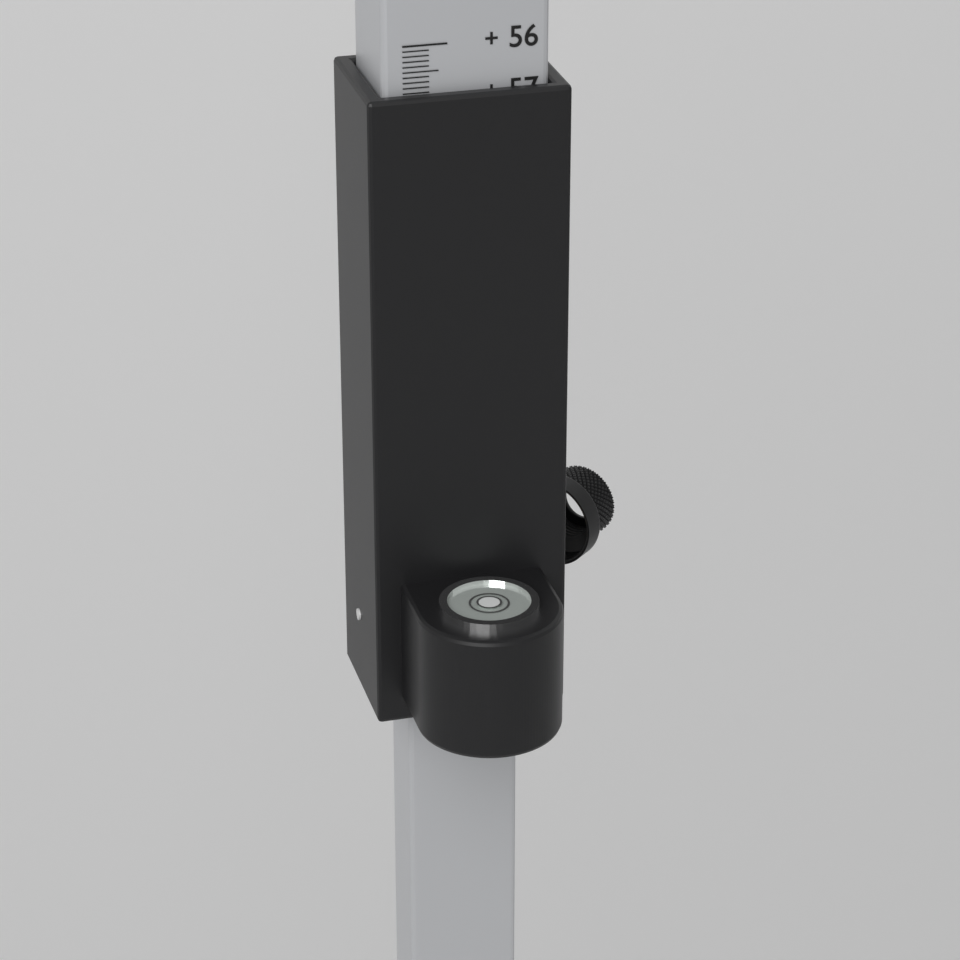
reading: 56.9 (no unit)
